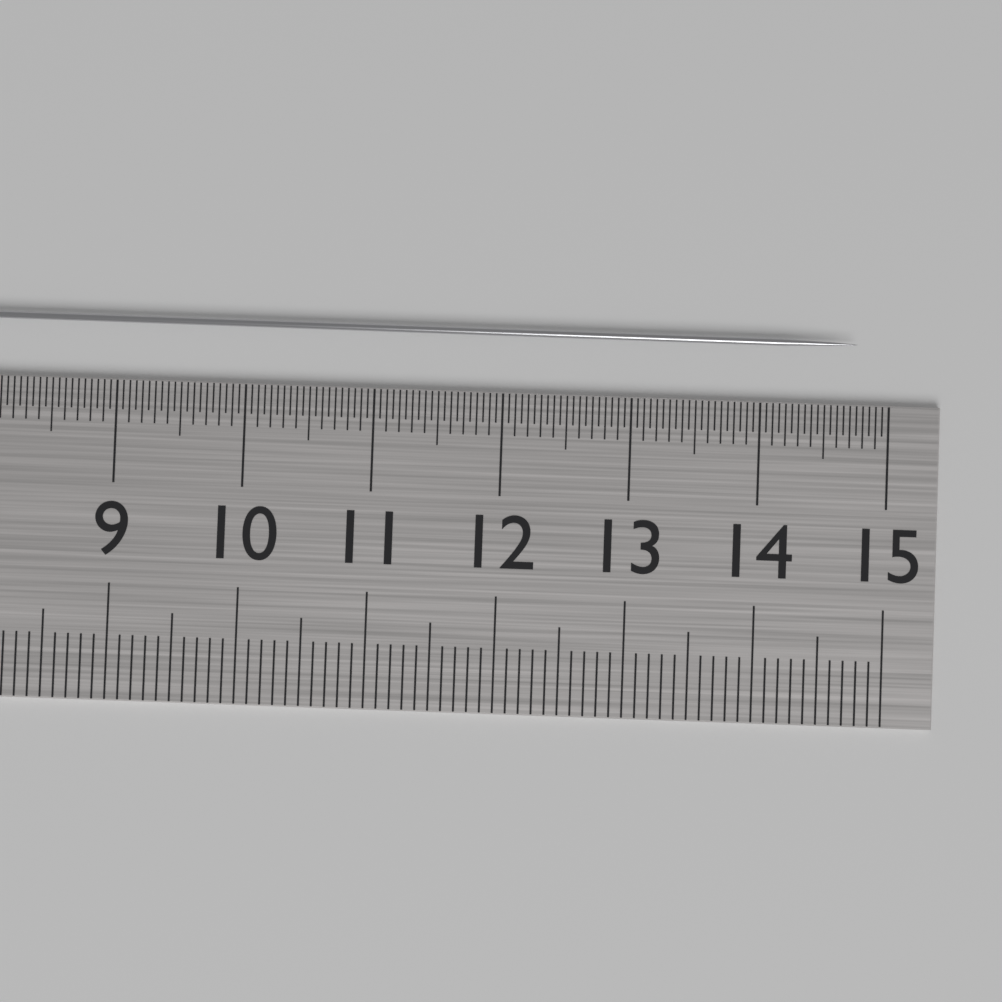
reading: 14.75 cm
